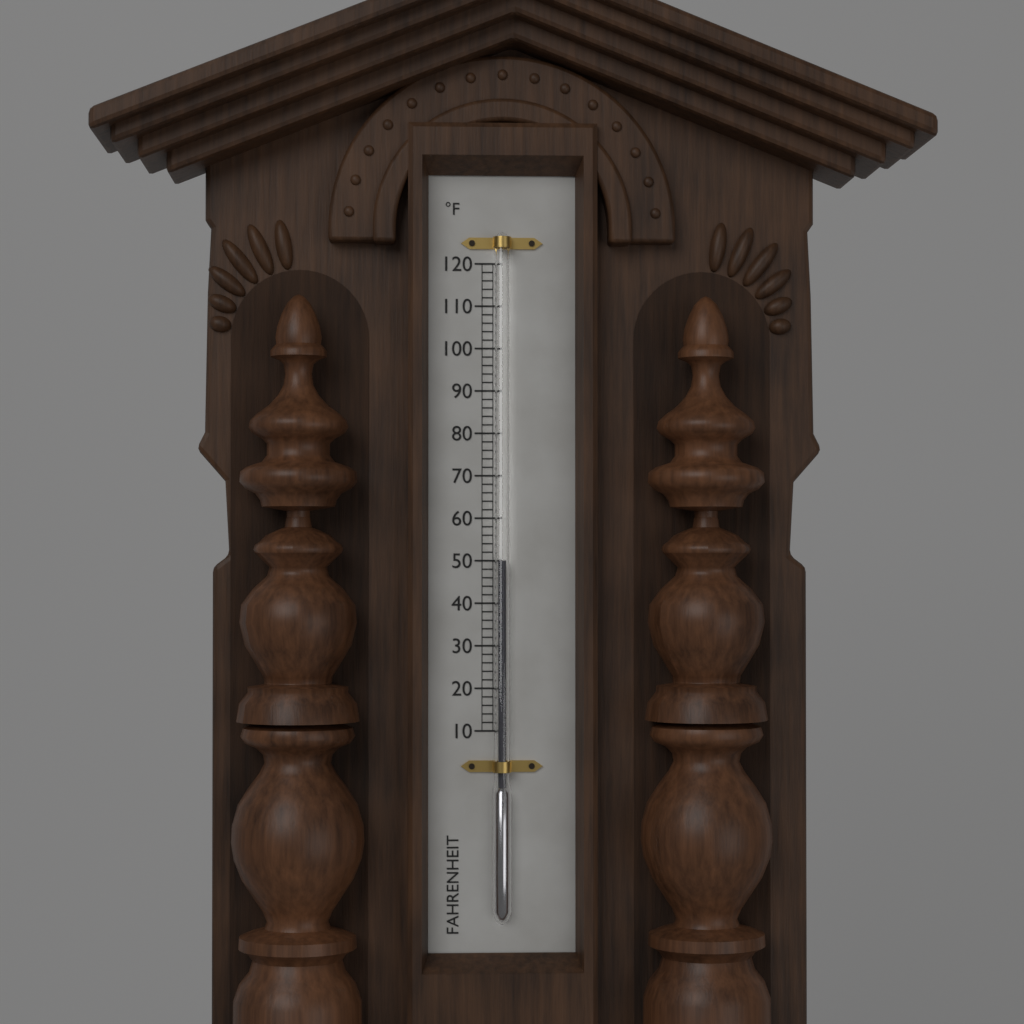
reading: 50 °F
